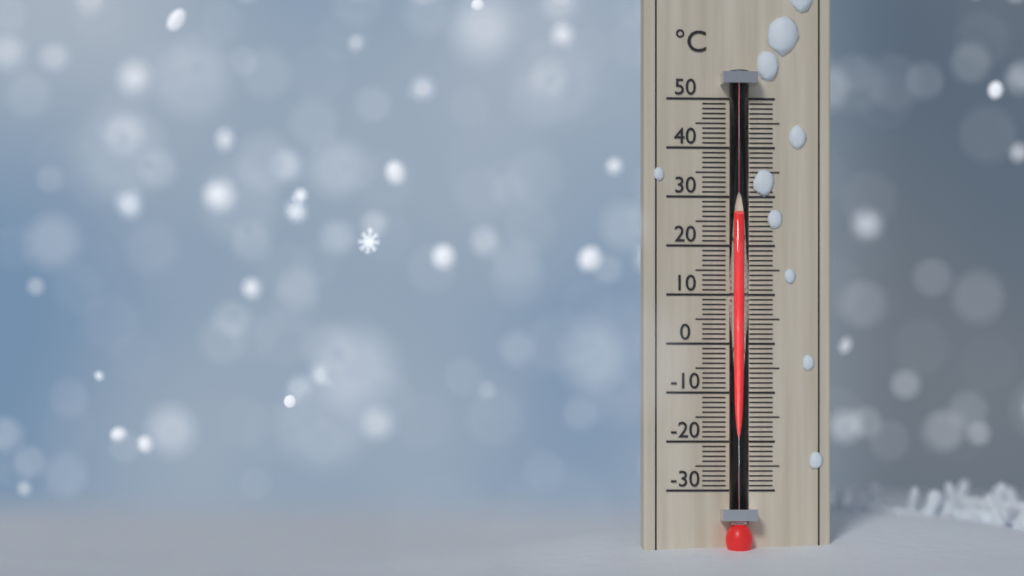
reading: 26 °C
